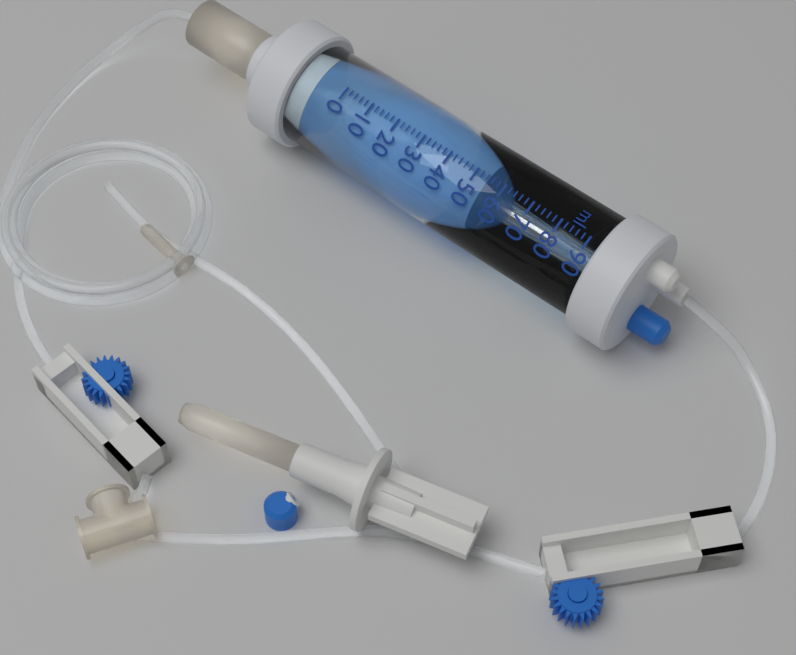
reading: 54 ml
